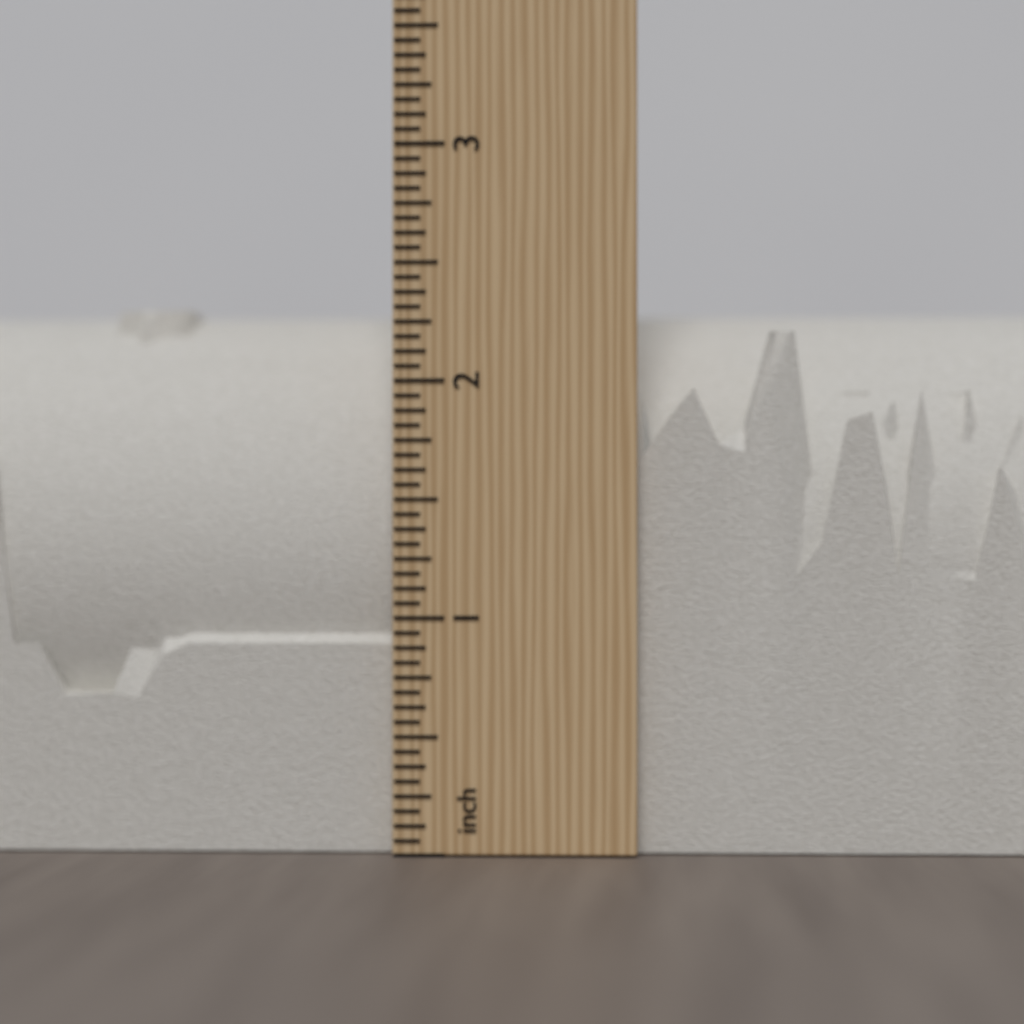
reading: 2.3750 inch
